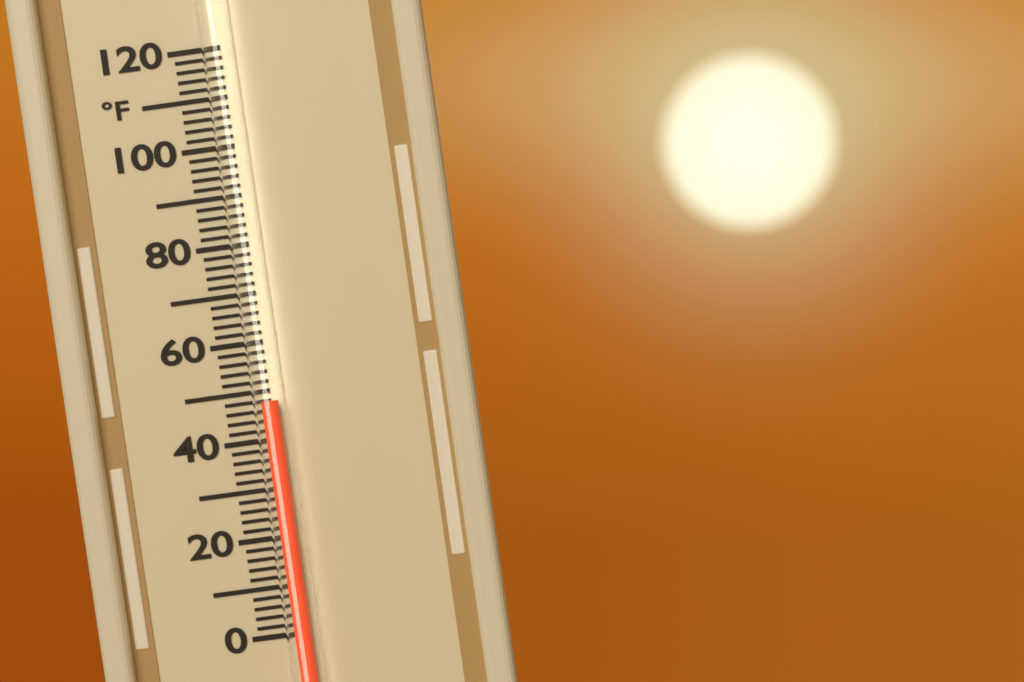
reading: 48 °F
